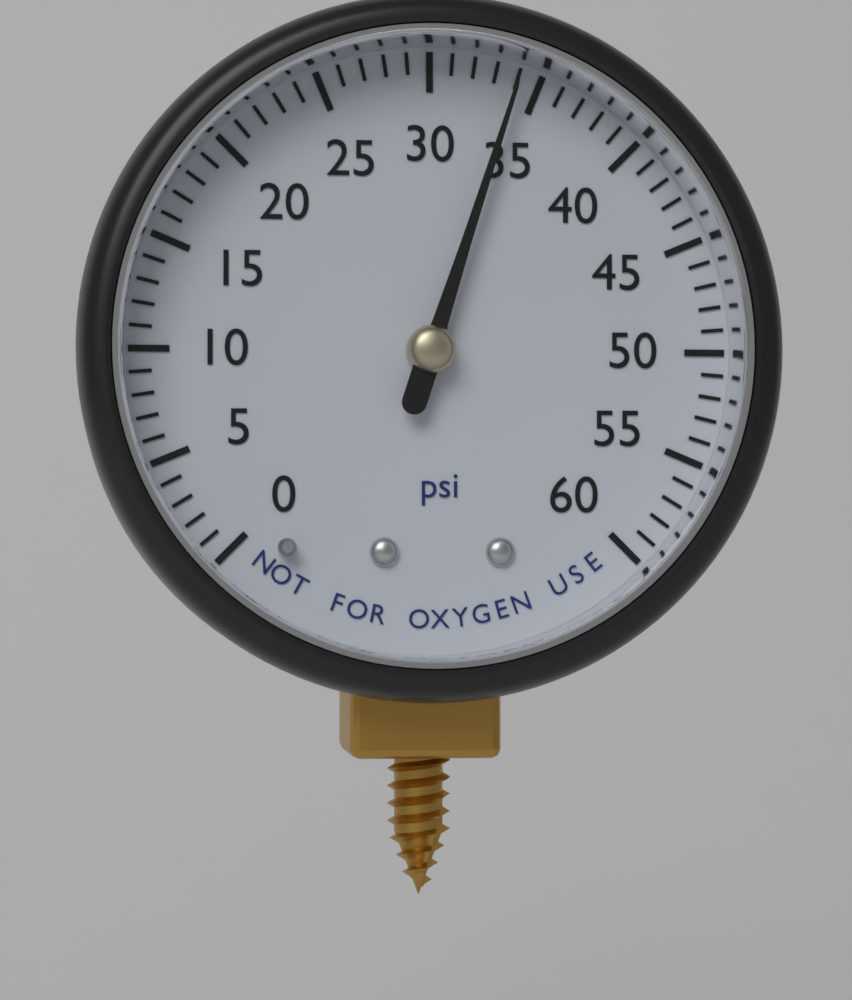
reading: 34 psi
